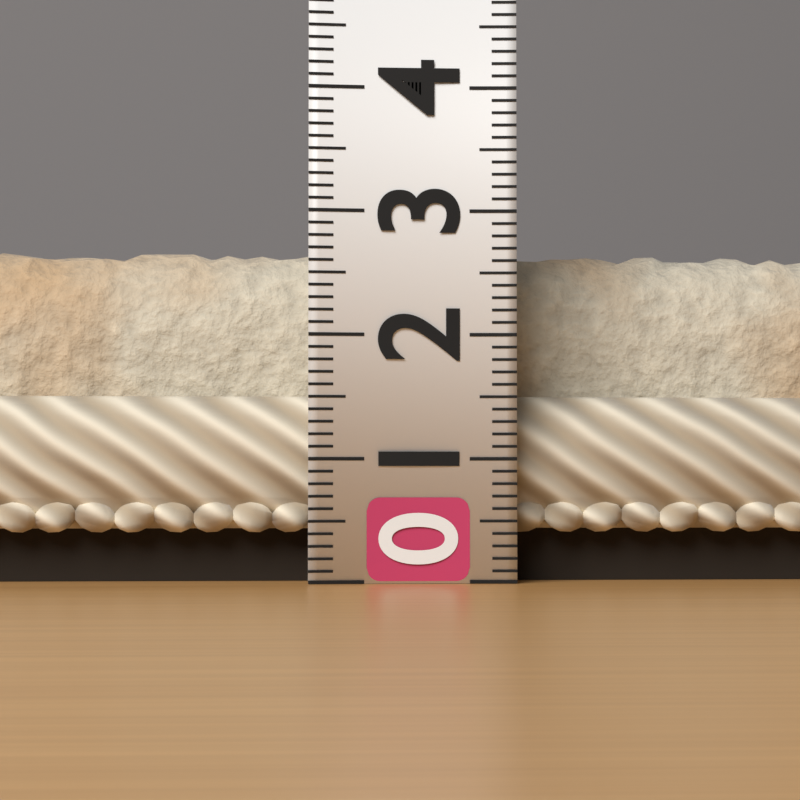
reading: 2.8 (no unit)
